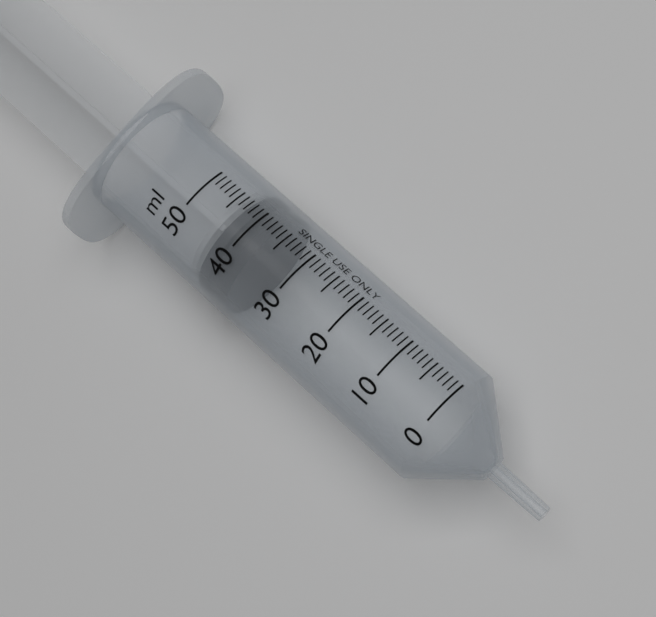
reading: 37 ml
